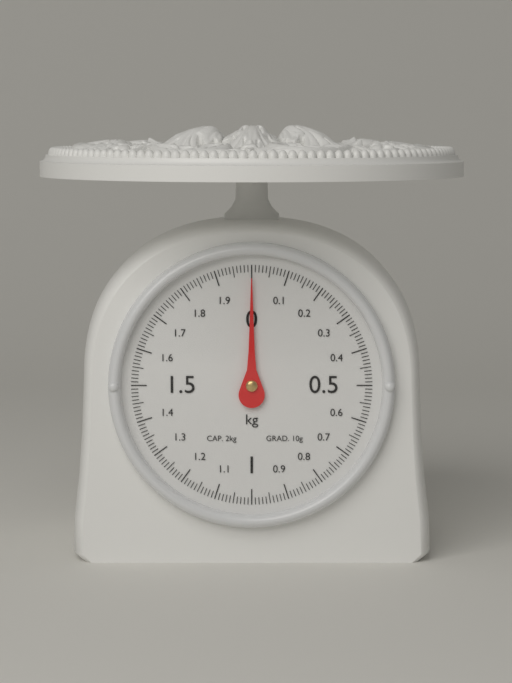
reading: 0.00 kg
